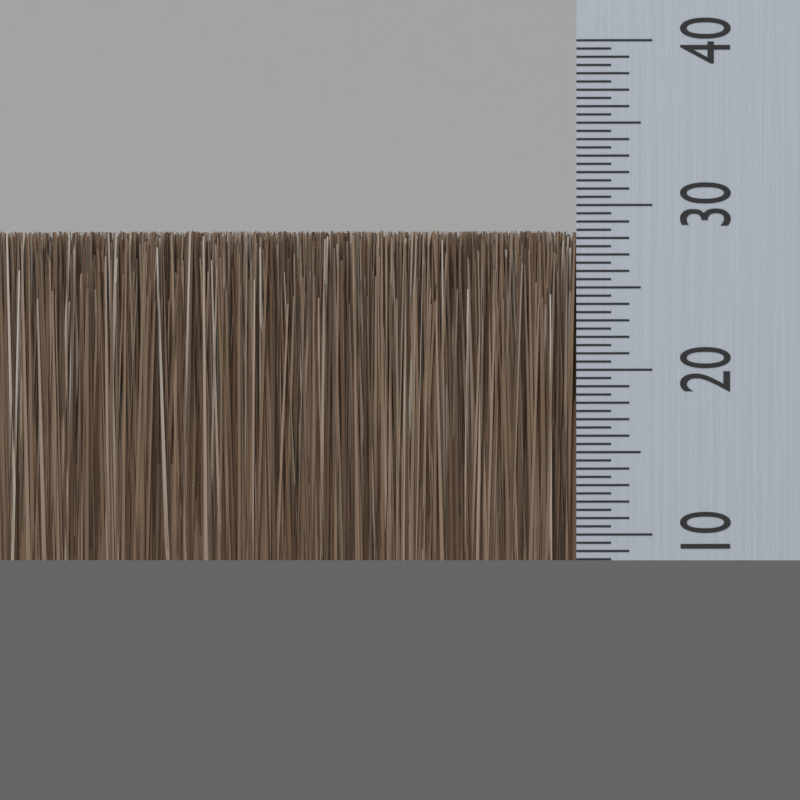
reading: 28.5 (no unit)
